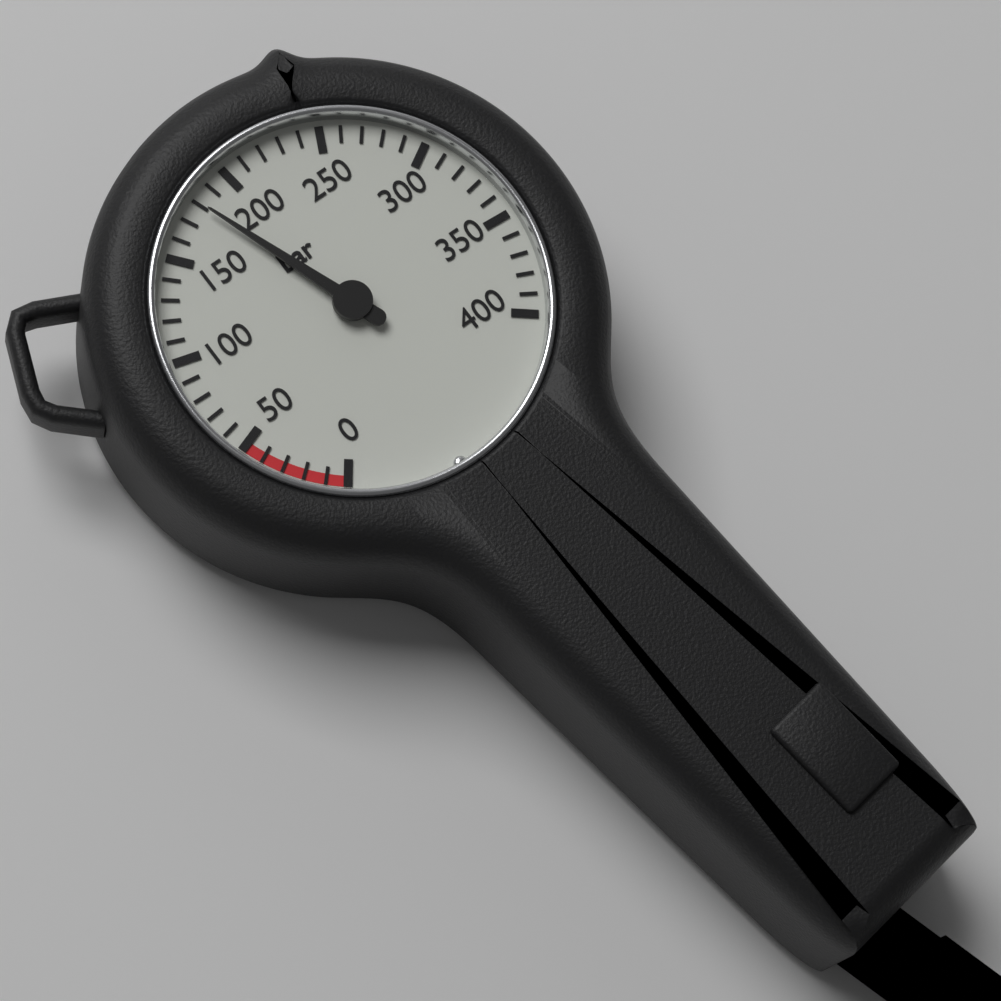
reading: 180 bar
